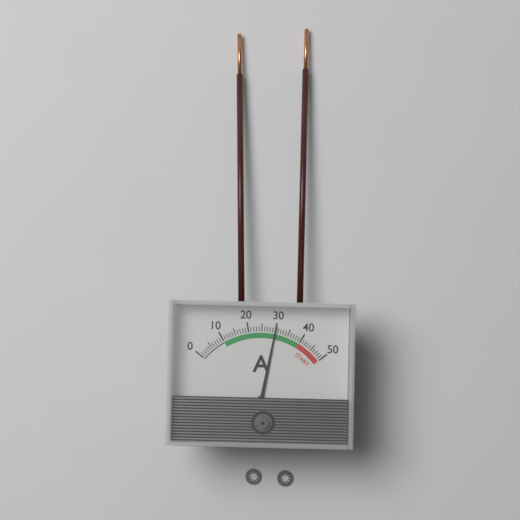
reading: 30 A
